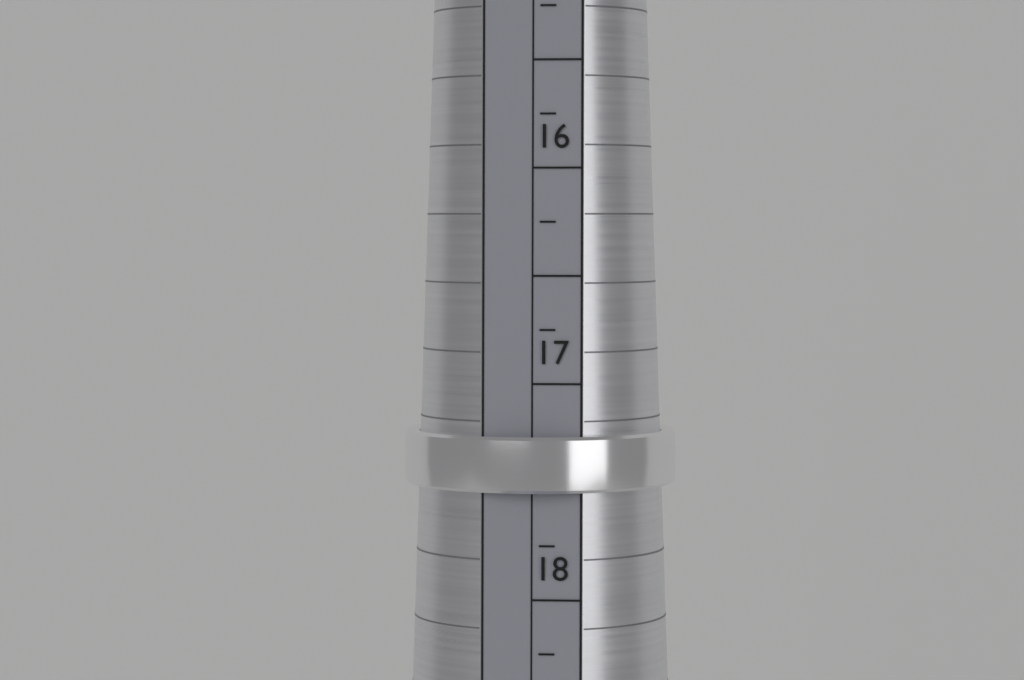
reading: 17.50 mm
